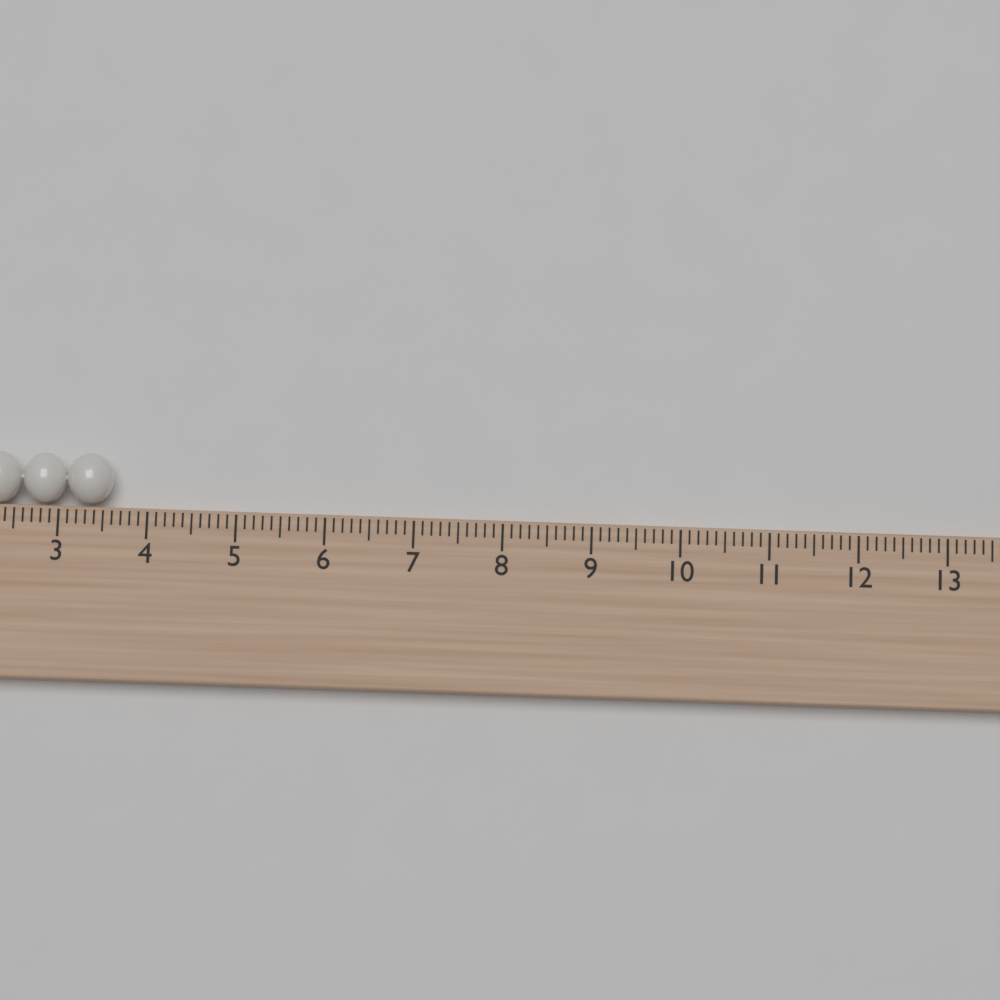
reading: 3.6 cm
